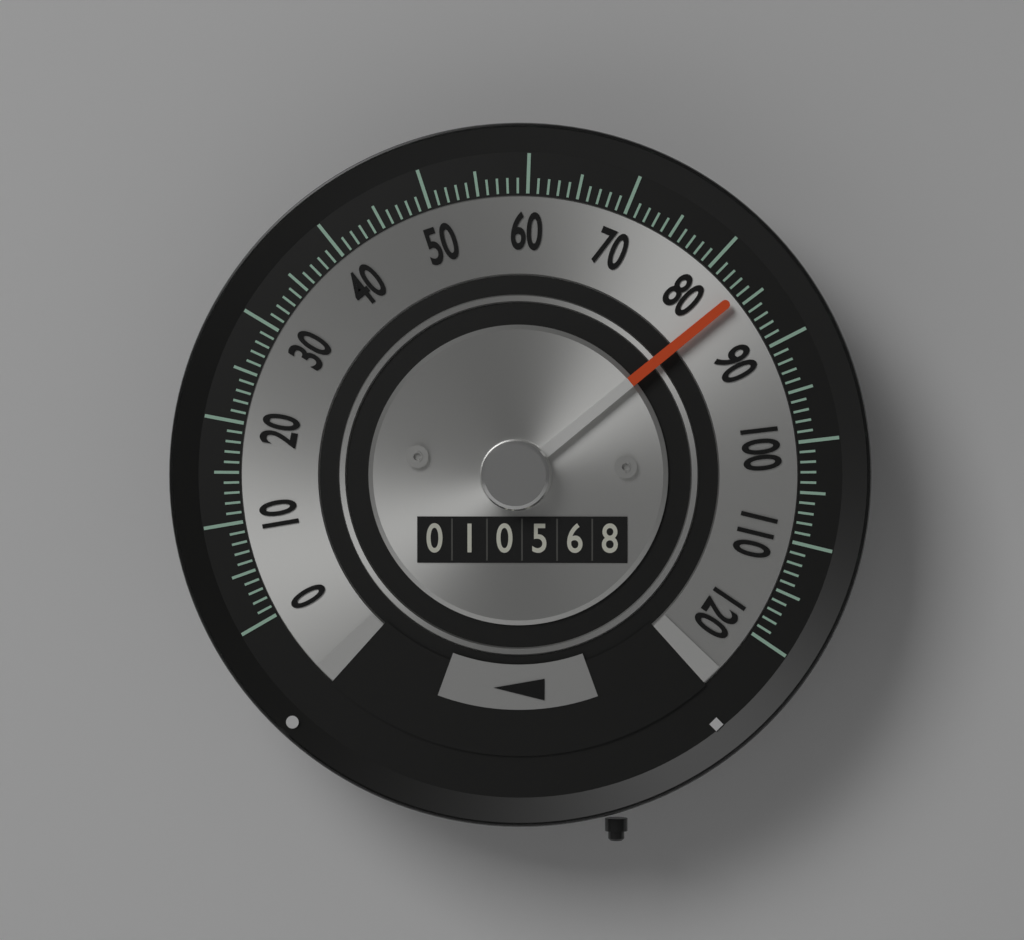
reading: 84 (no unit)
